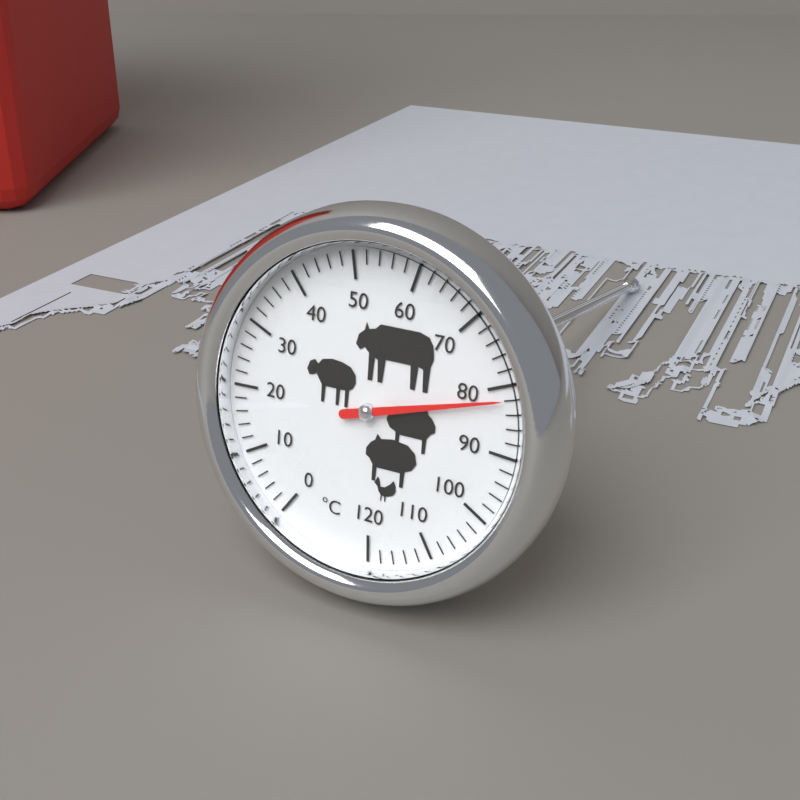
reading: 82 °C
